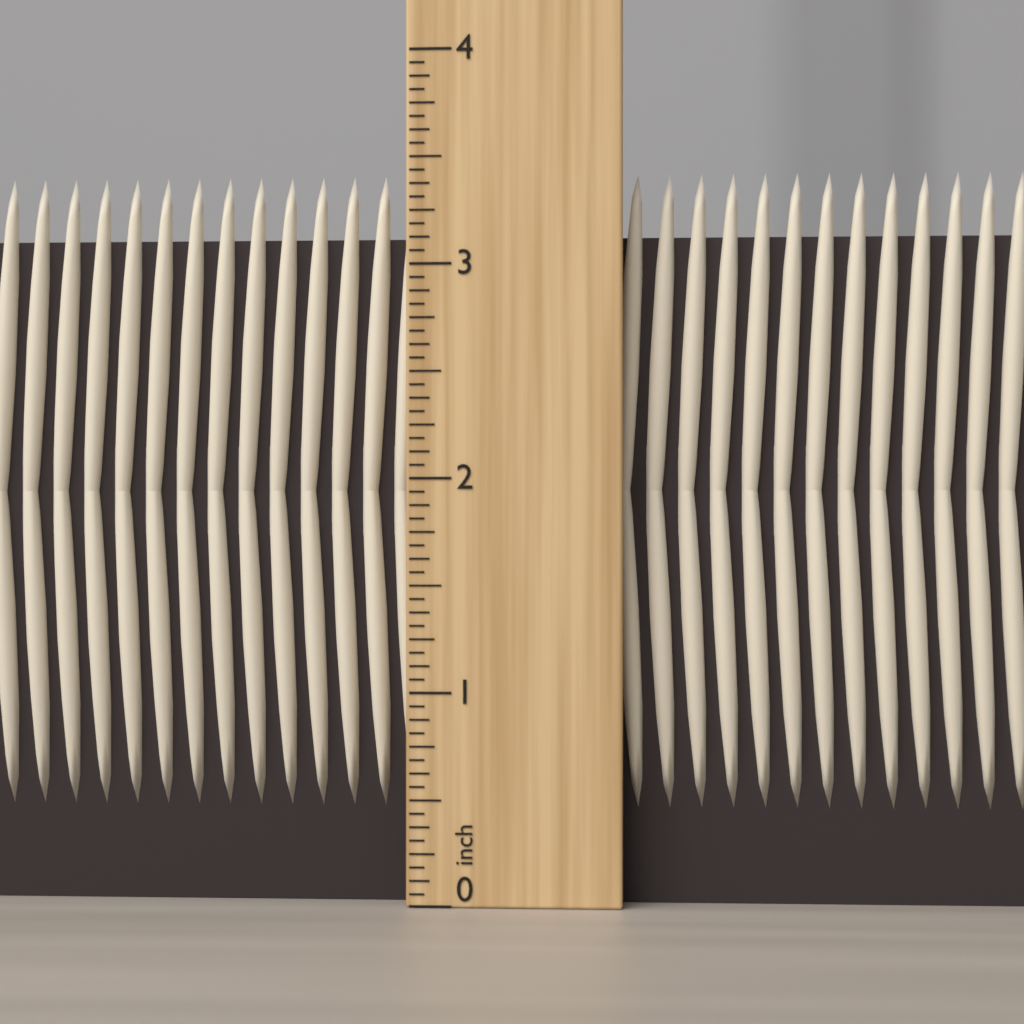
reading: 3.4375 inch
